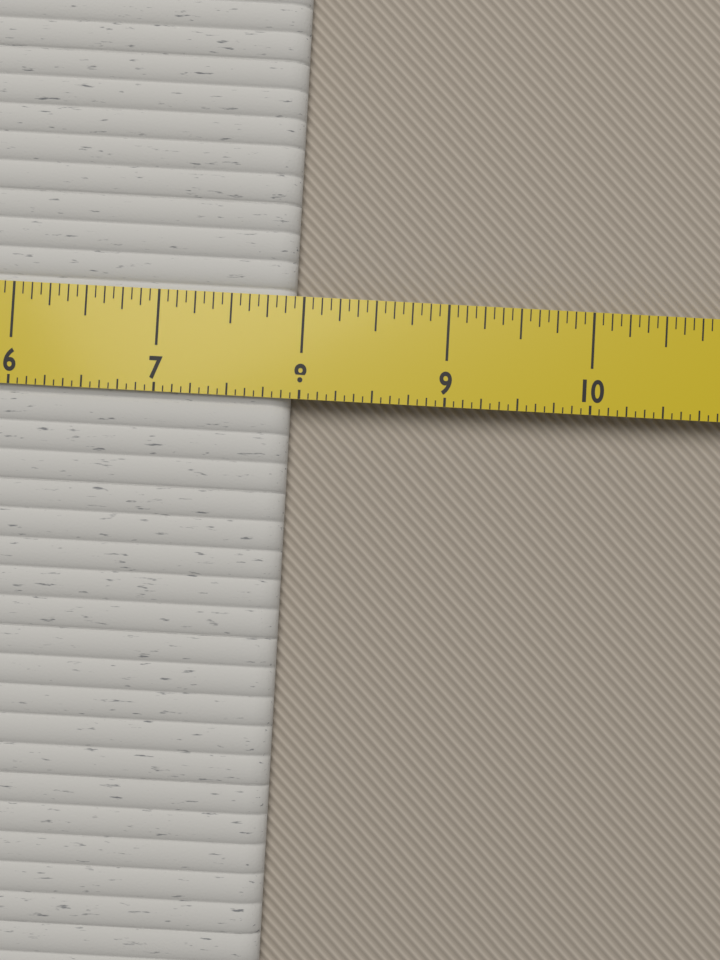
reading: 7.9375 in
